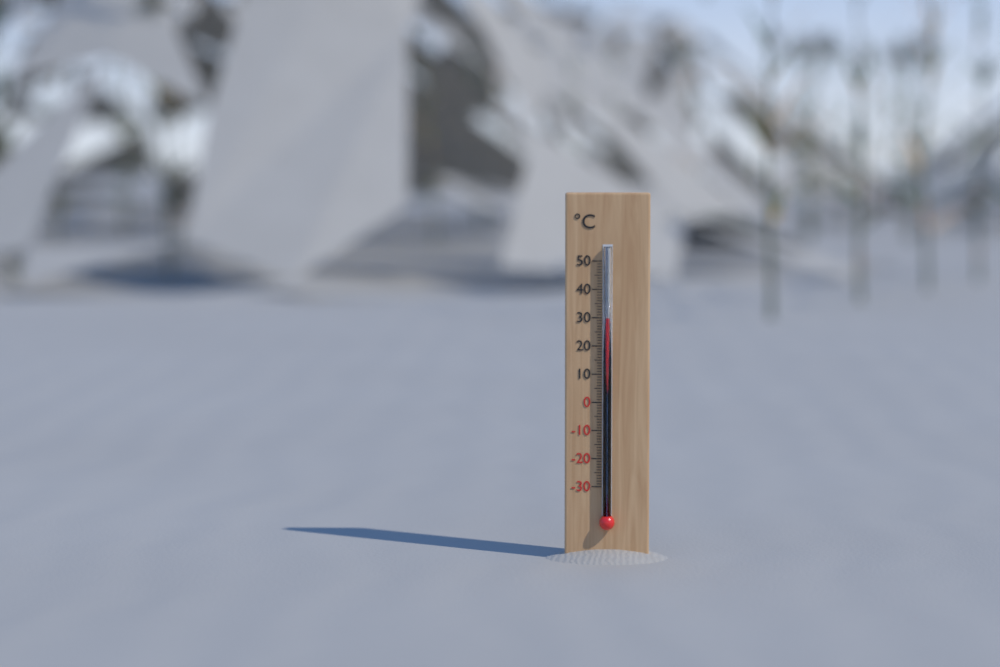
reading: 30 °C
